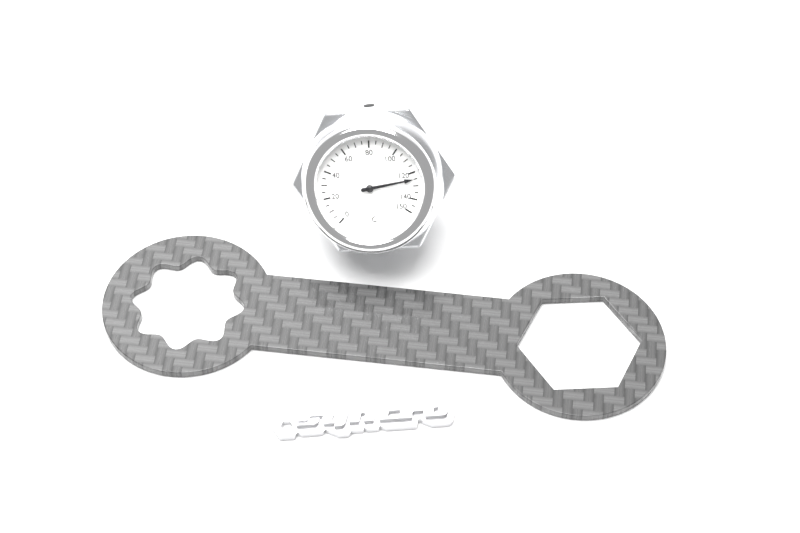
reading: 125 °C
